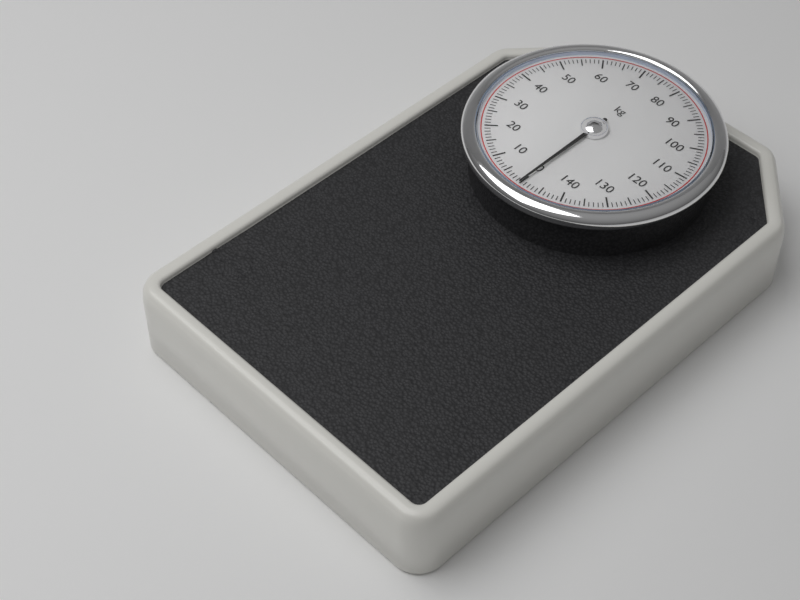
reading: 0 kg
